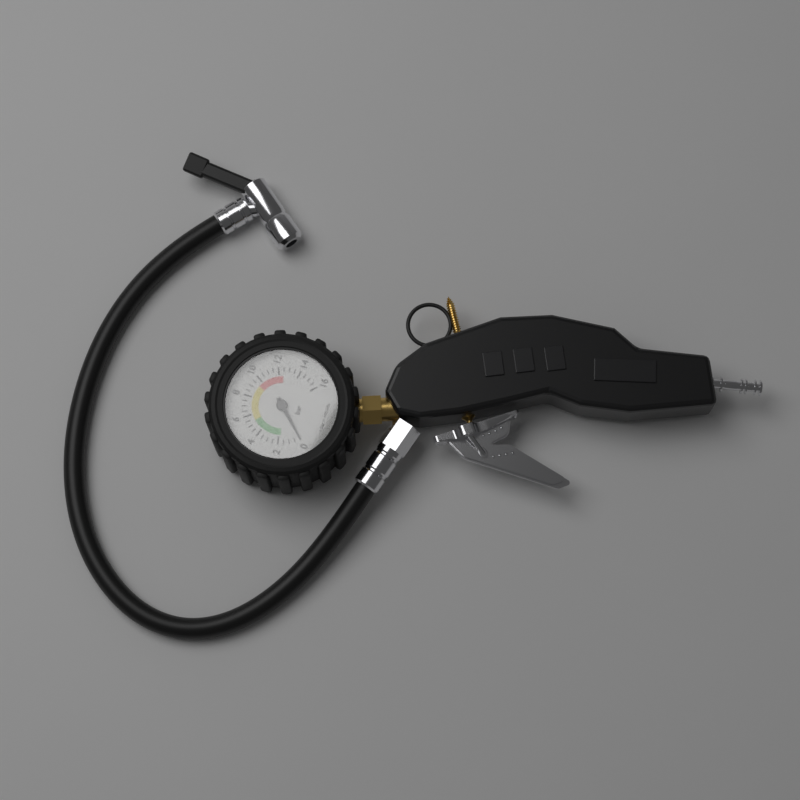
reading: 0.0 bar
